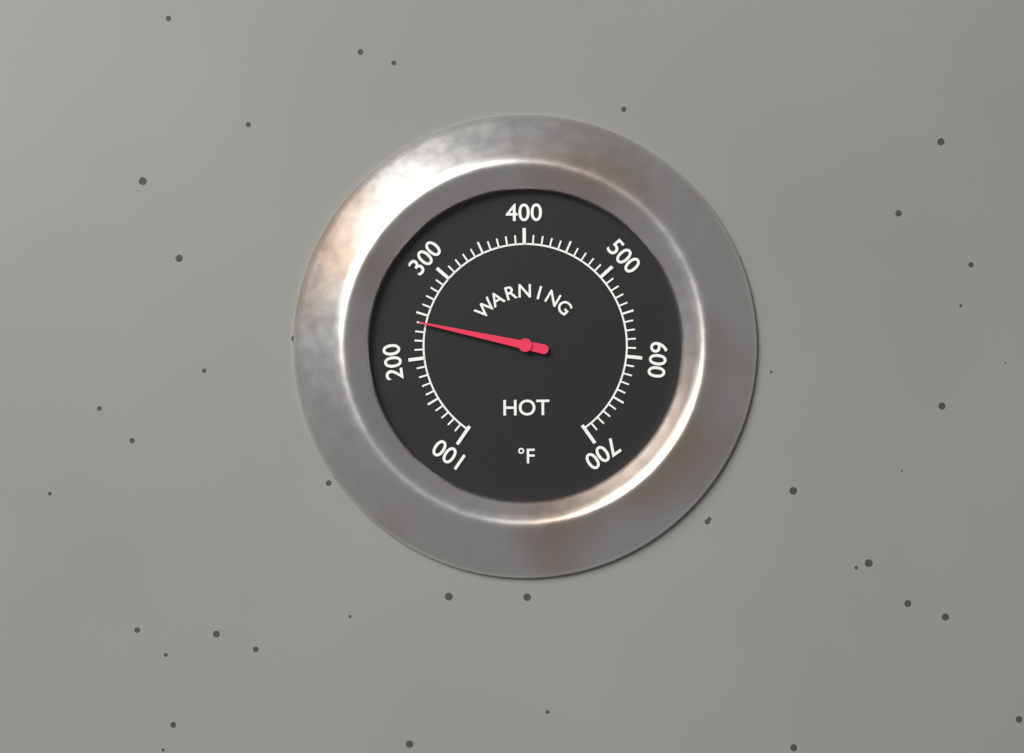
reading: 240 °F
